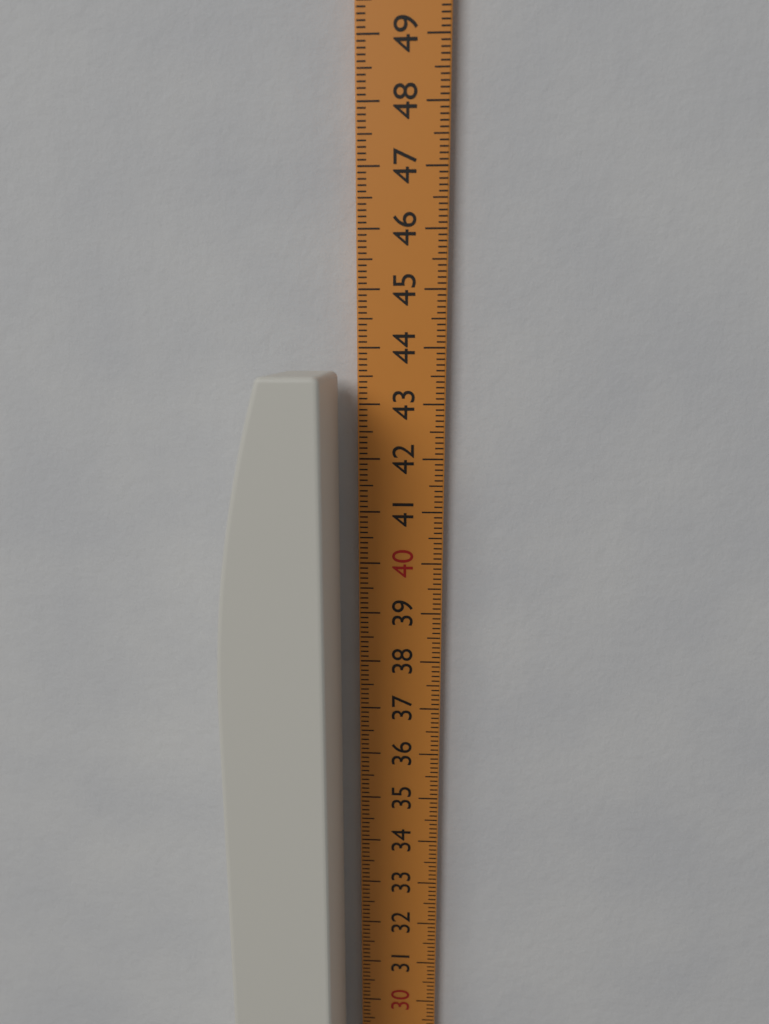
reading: 43.6 cm
